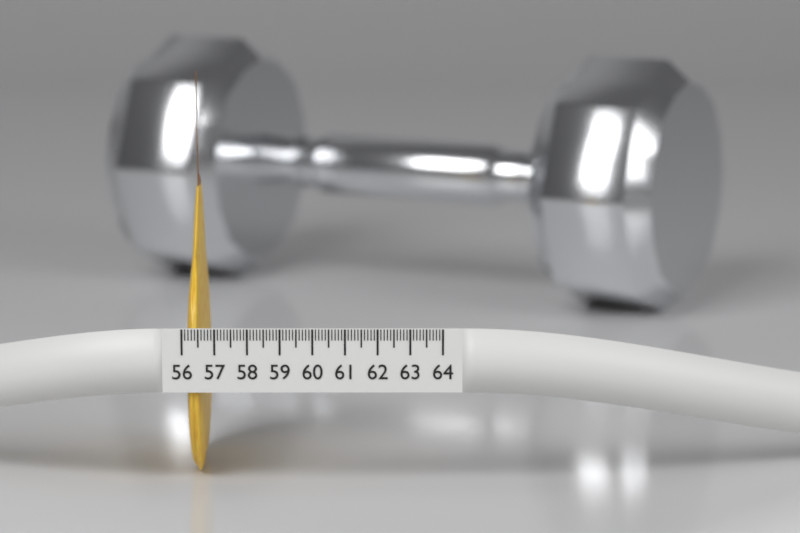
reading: 56.7 (no unit)
